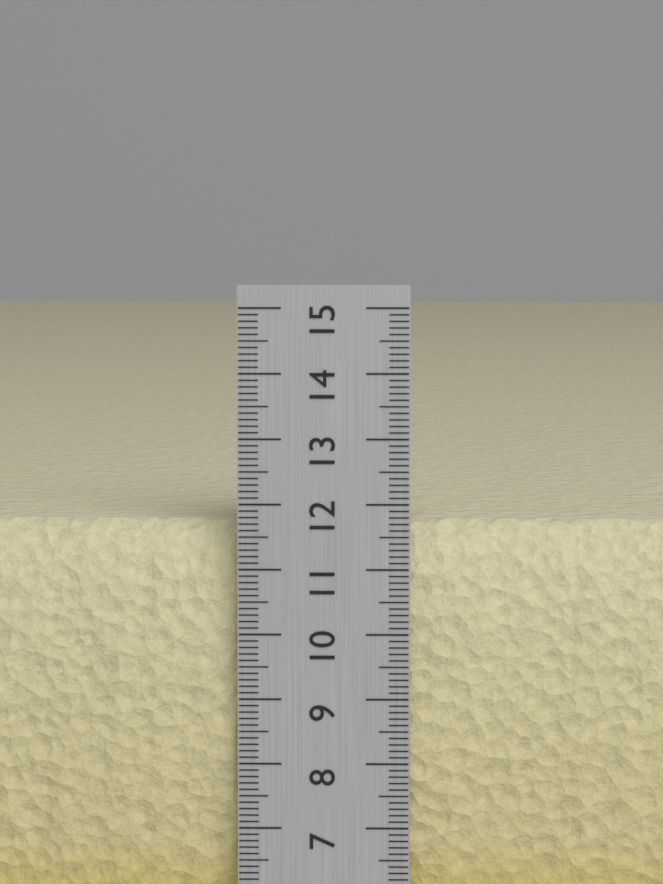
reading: 11.7 cm
